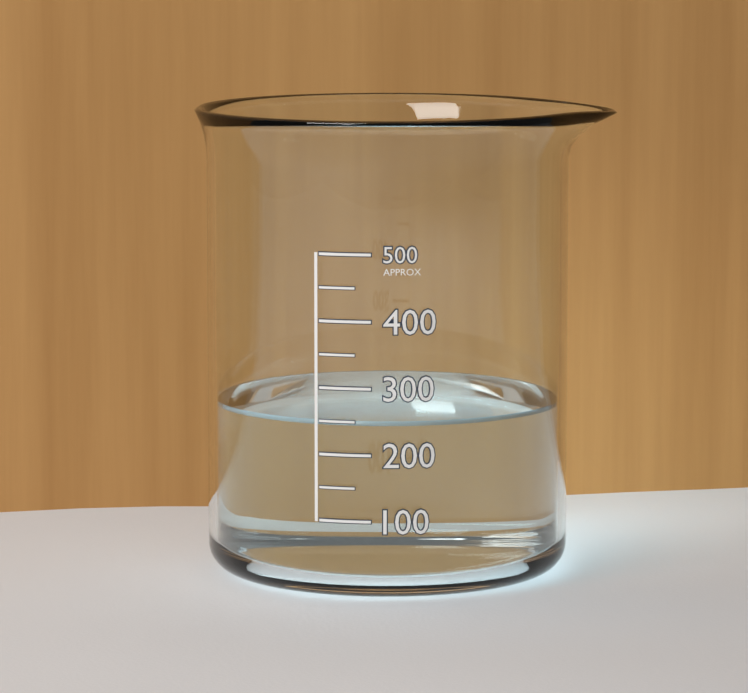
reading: 250 (no unit)
